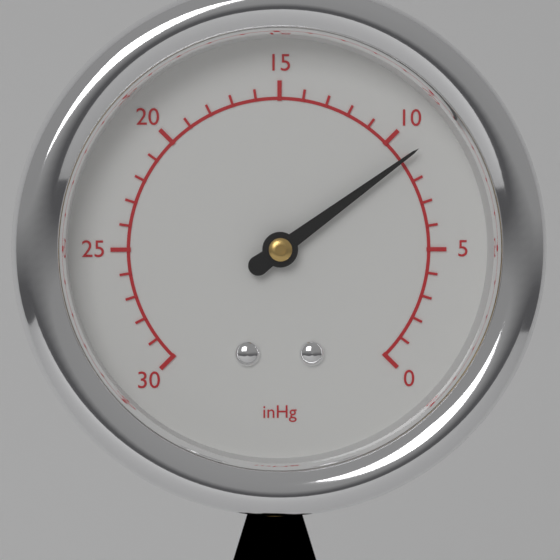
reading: 9 inHg
